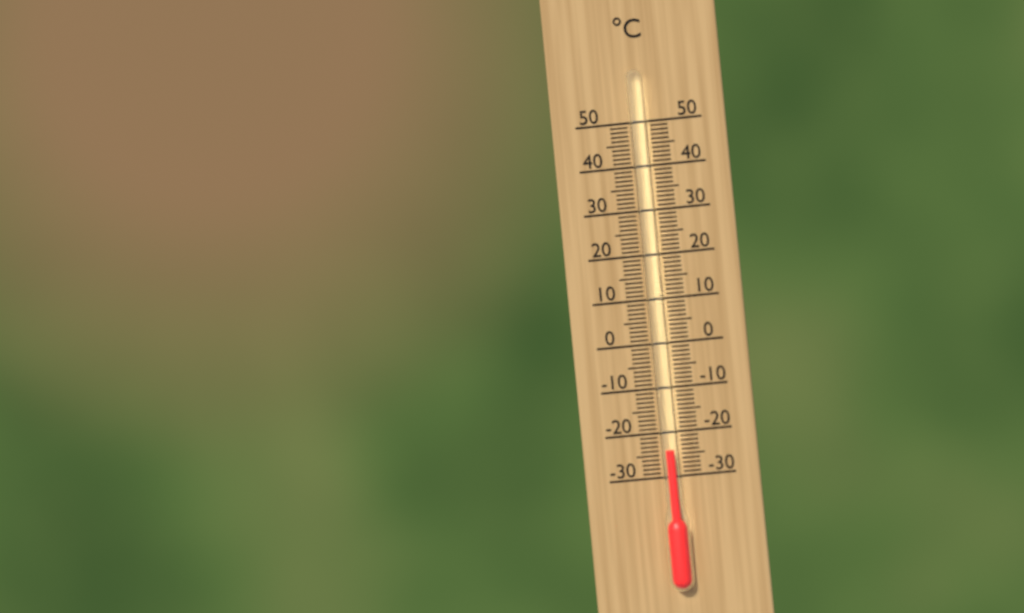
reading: -24 °C
